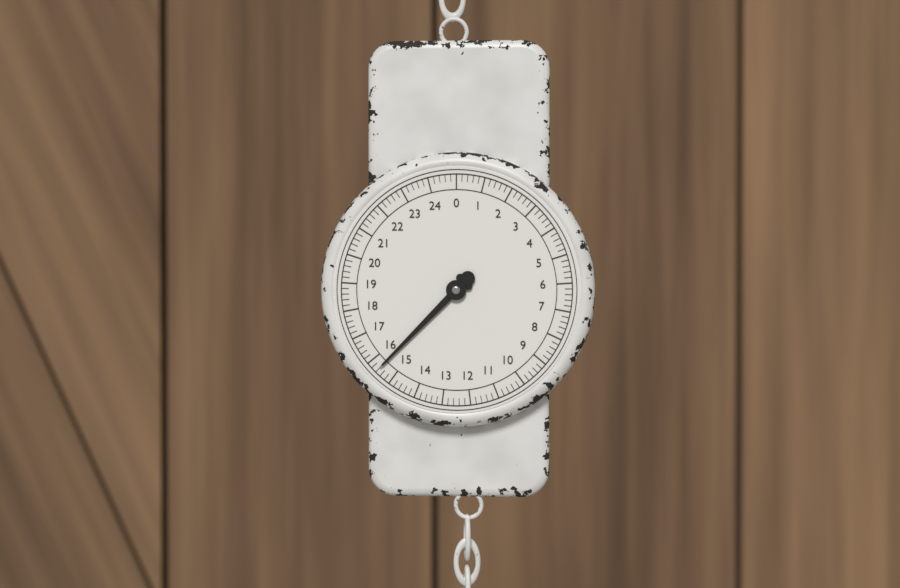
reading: 15.6 (no unit)
